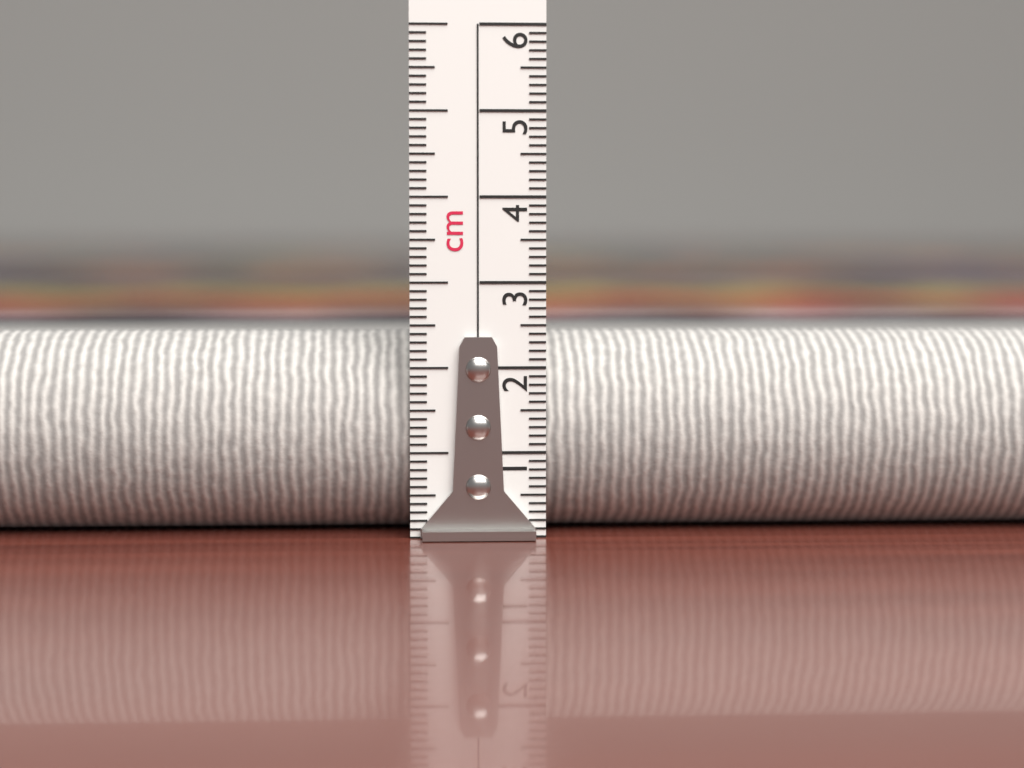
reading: 2.4 cm
